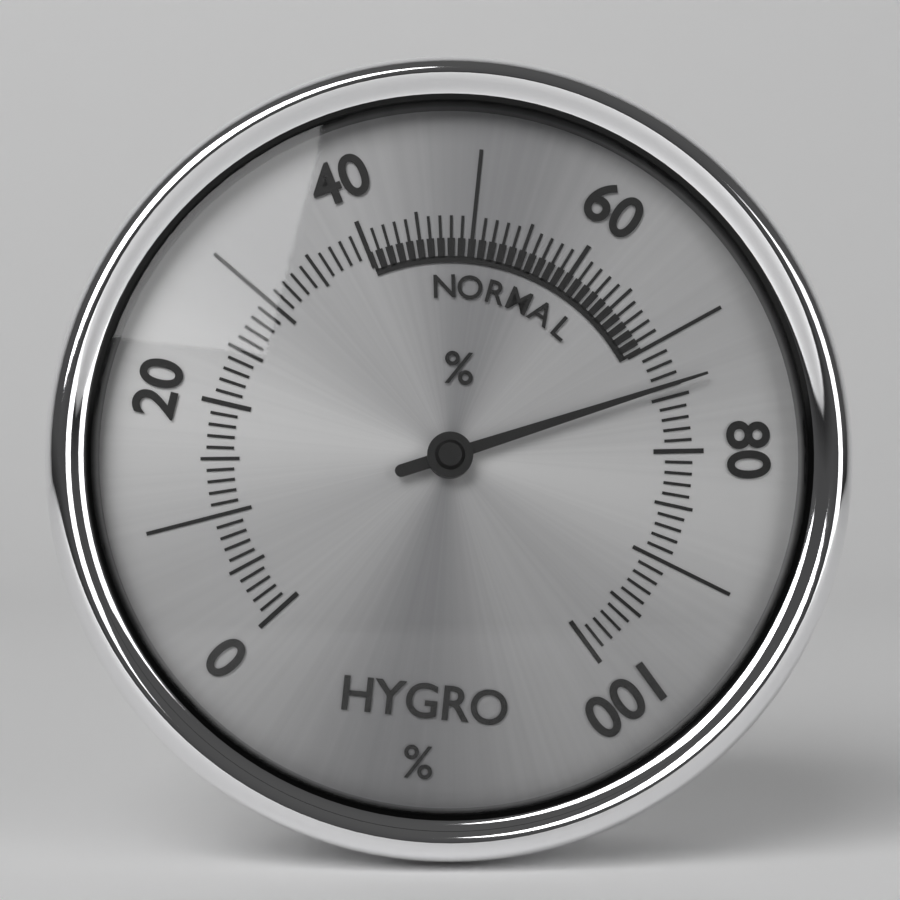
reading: 74 %
